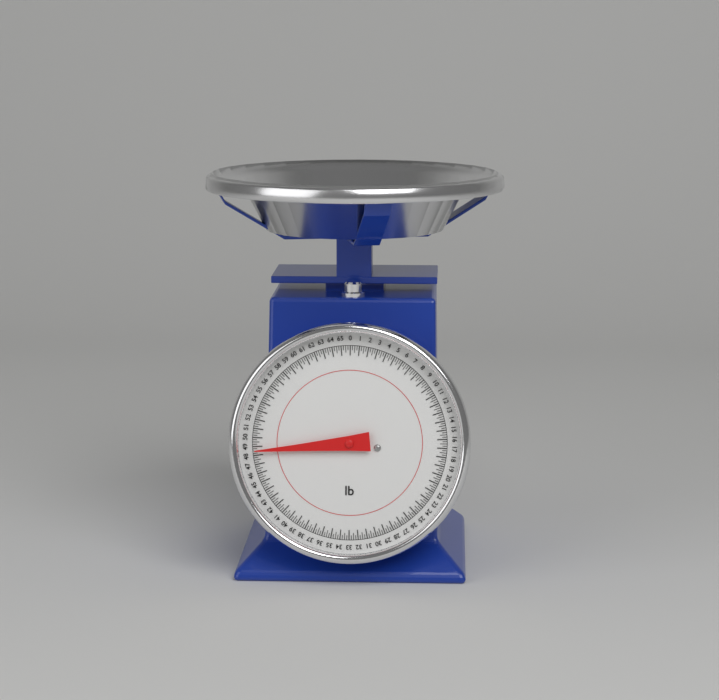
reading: 48.50 lb
